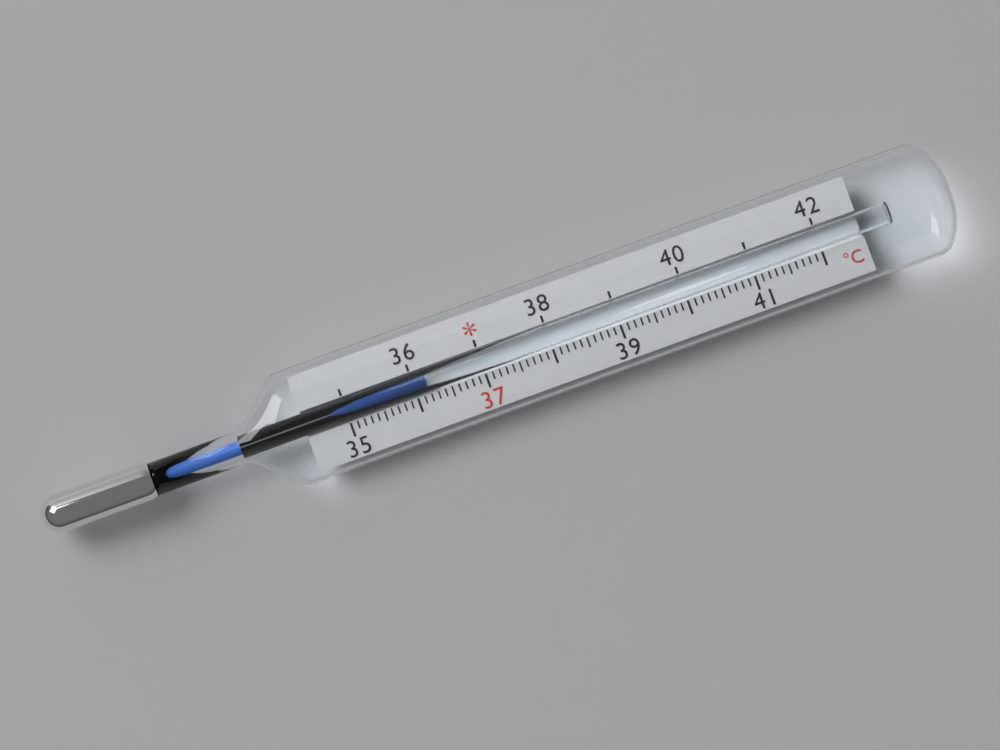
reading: 36.2 °C
